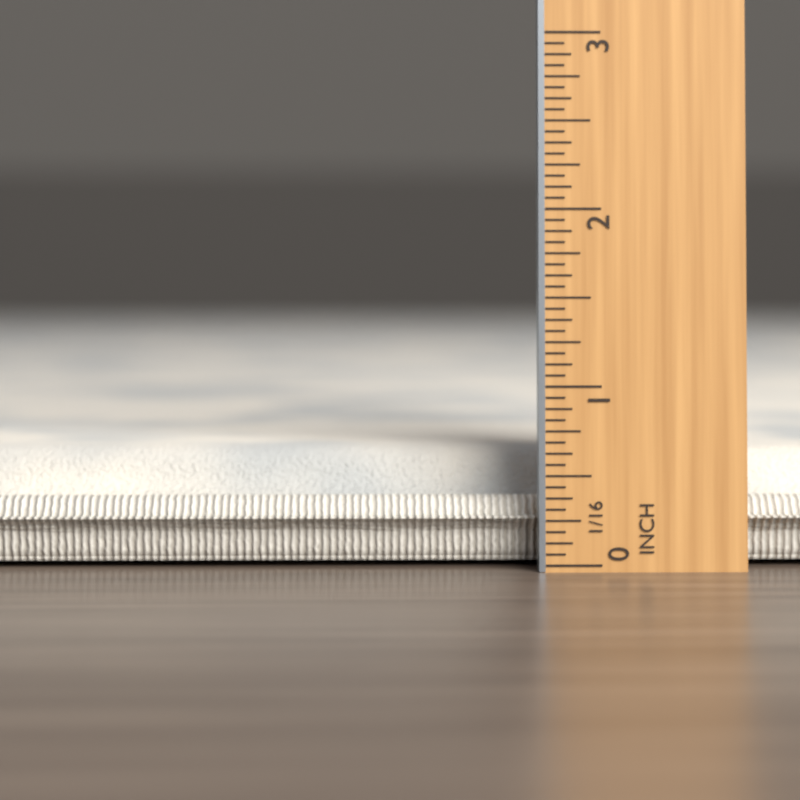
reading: 0.6250 in
